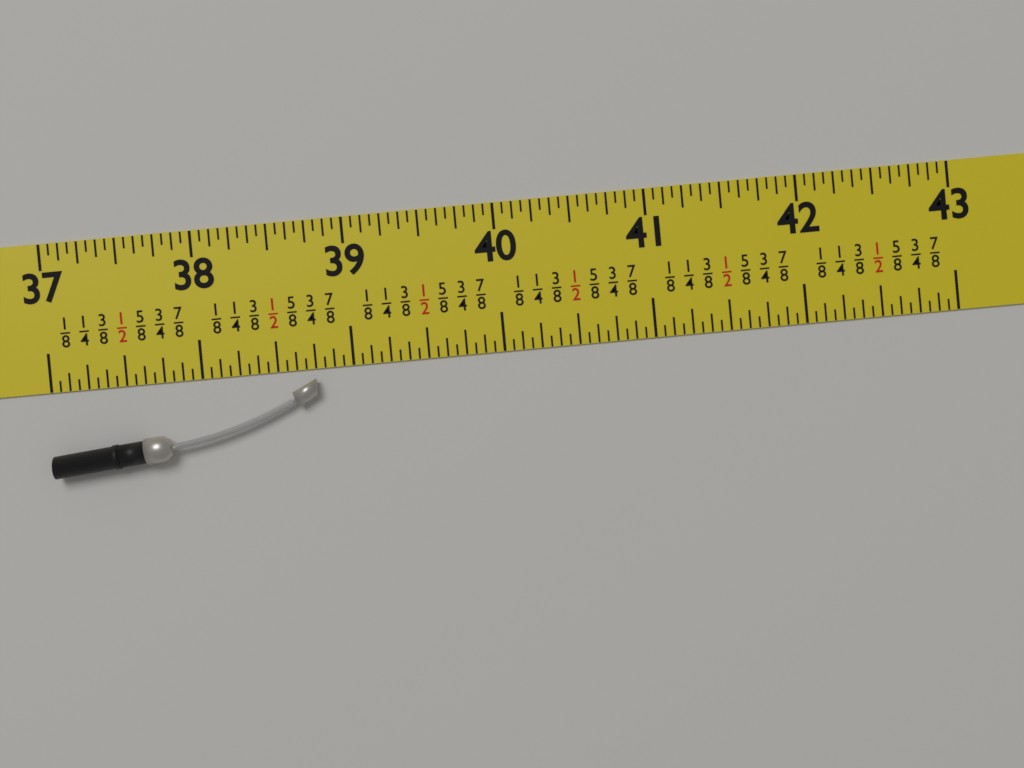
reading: 38.7500 in
